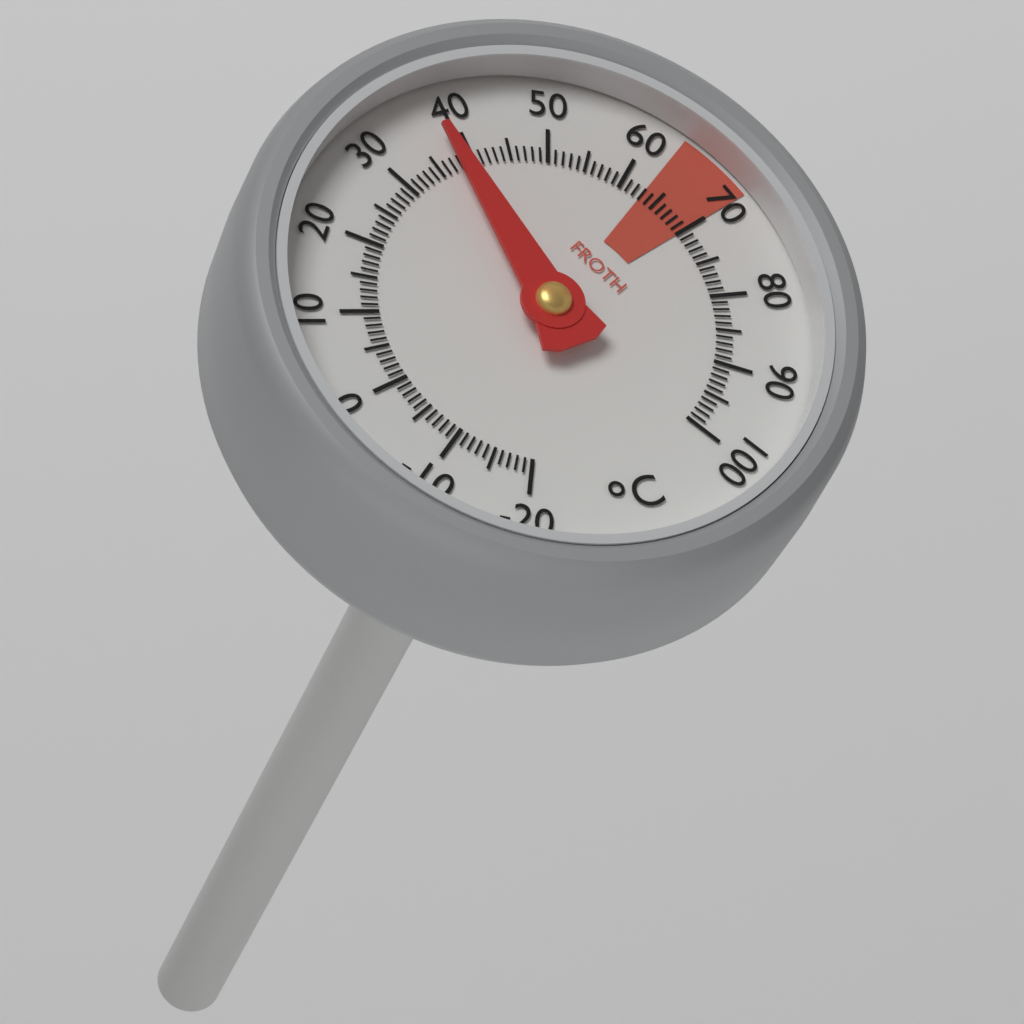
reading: 38 °C
